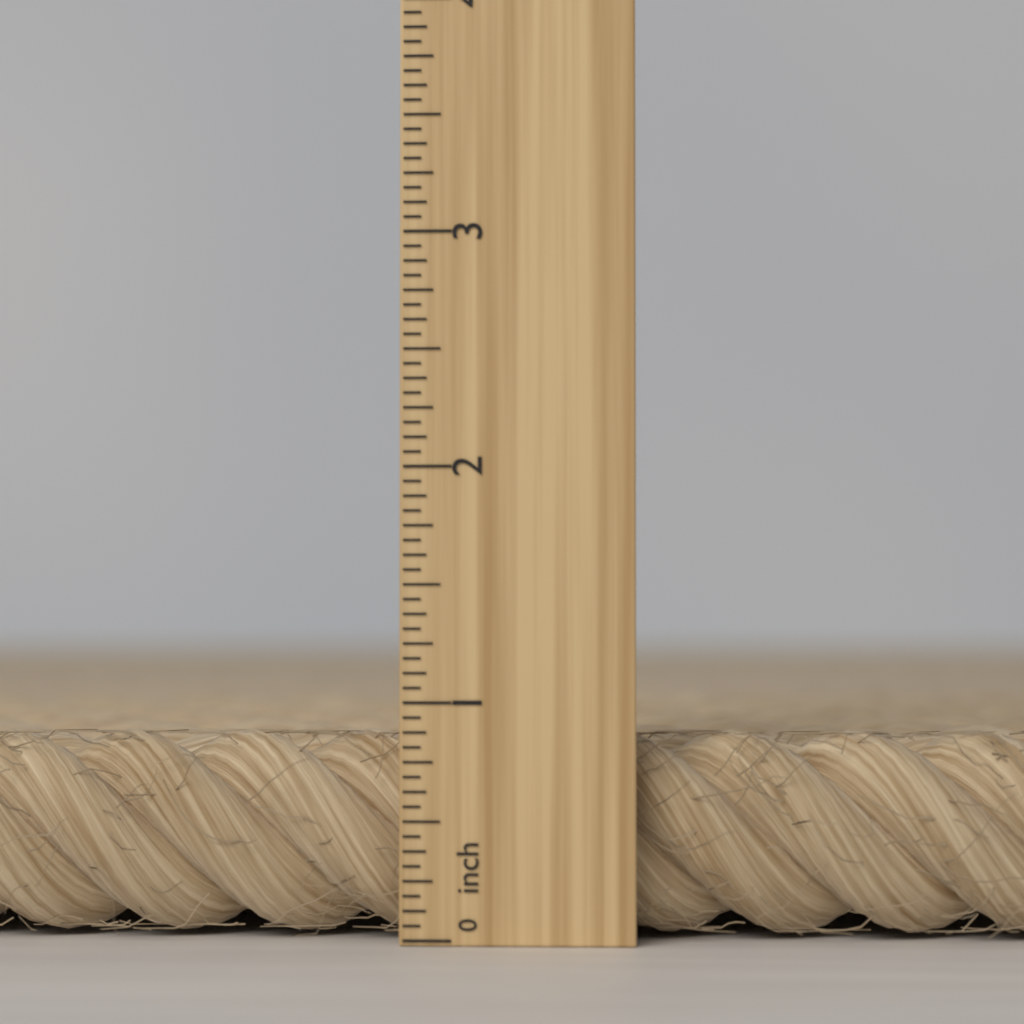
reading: 0.8750 inch
